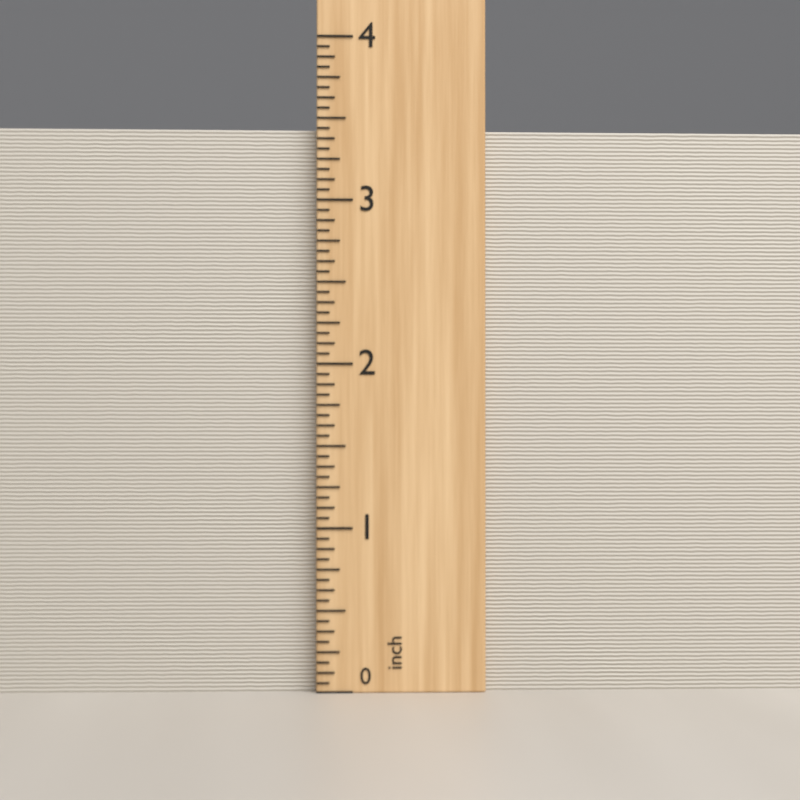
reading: 3.4375 inch
